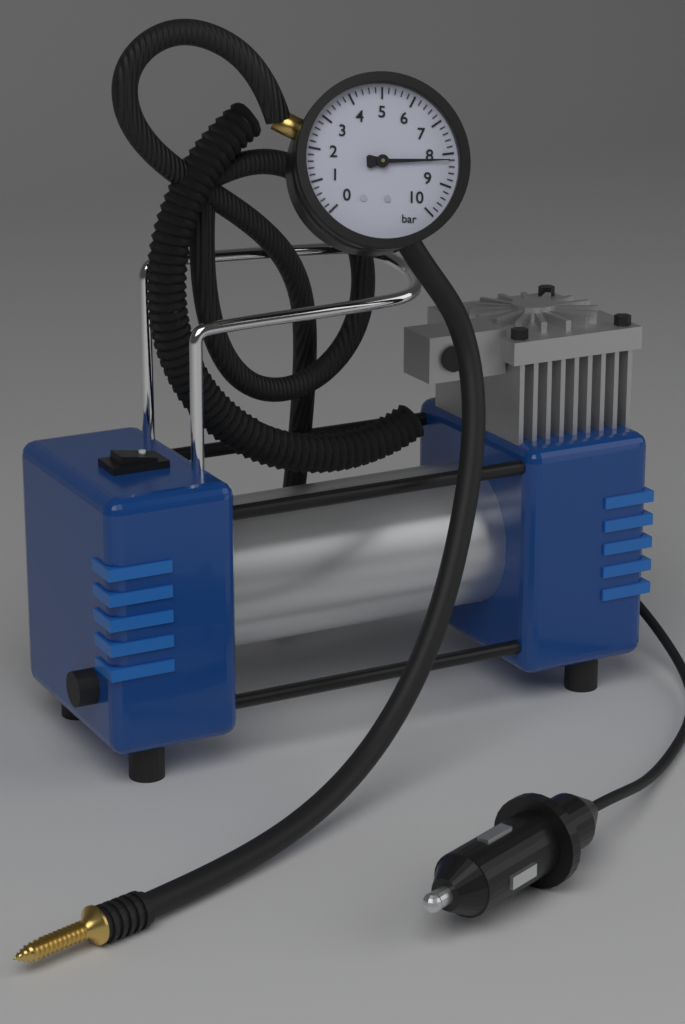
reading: 8.2 bar
